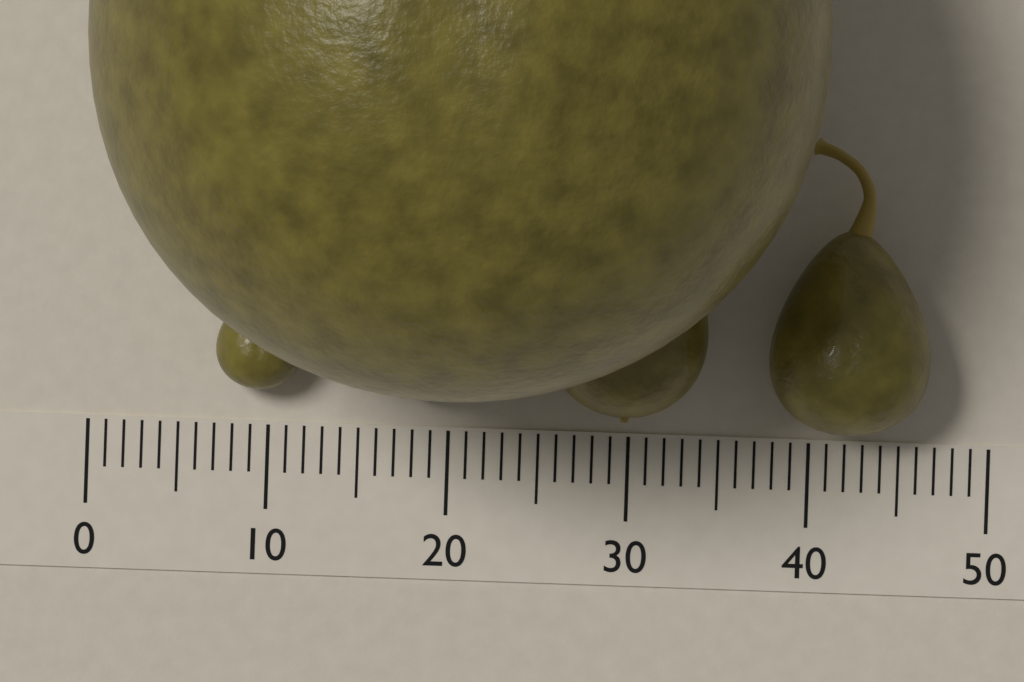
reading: 40 (no unit)
